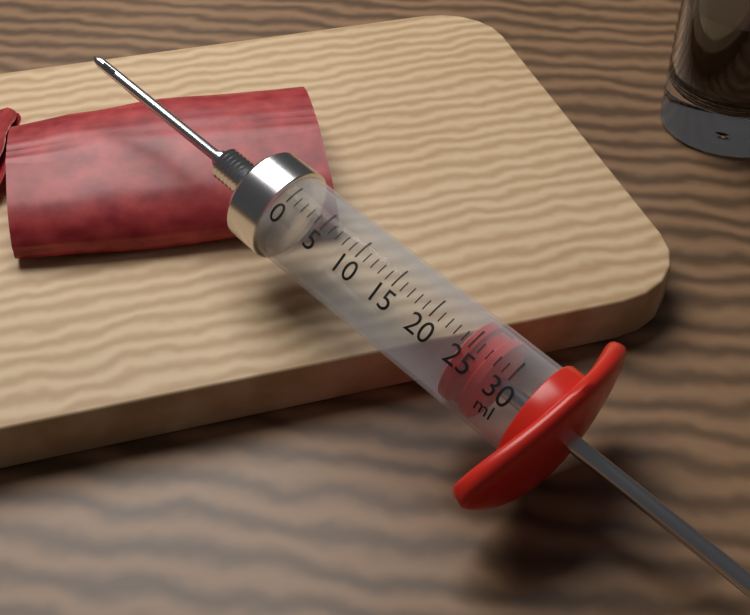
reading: 24 ml
